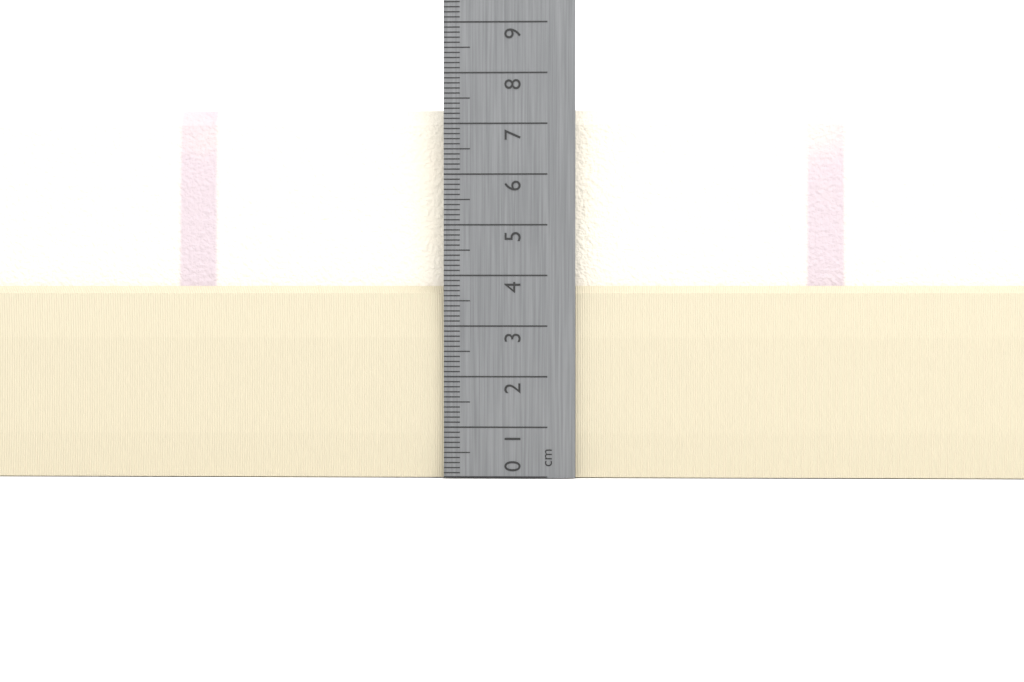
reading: 7.3 cm
